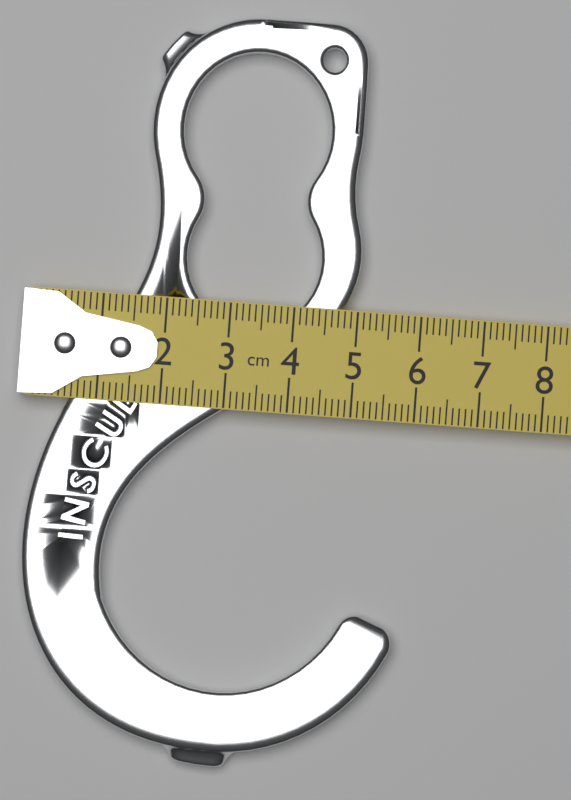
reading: 5.9 cm
